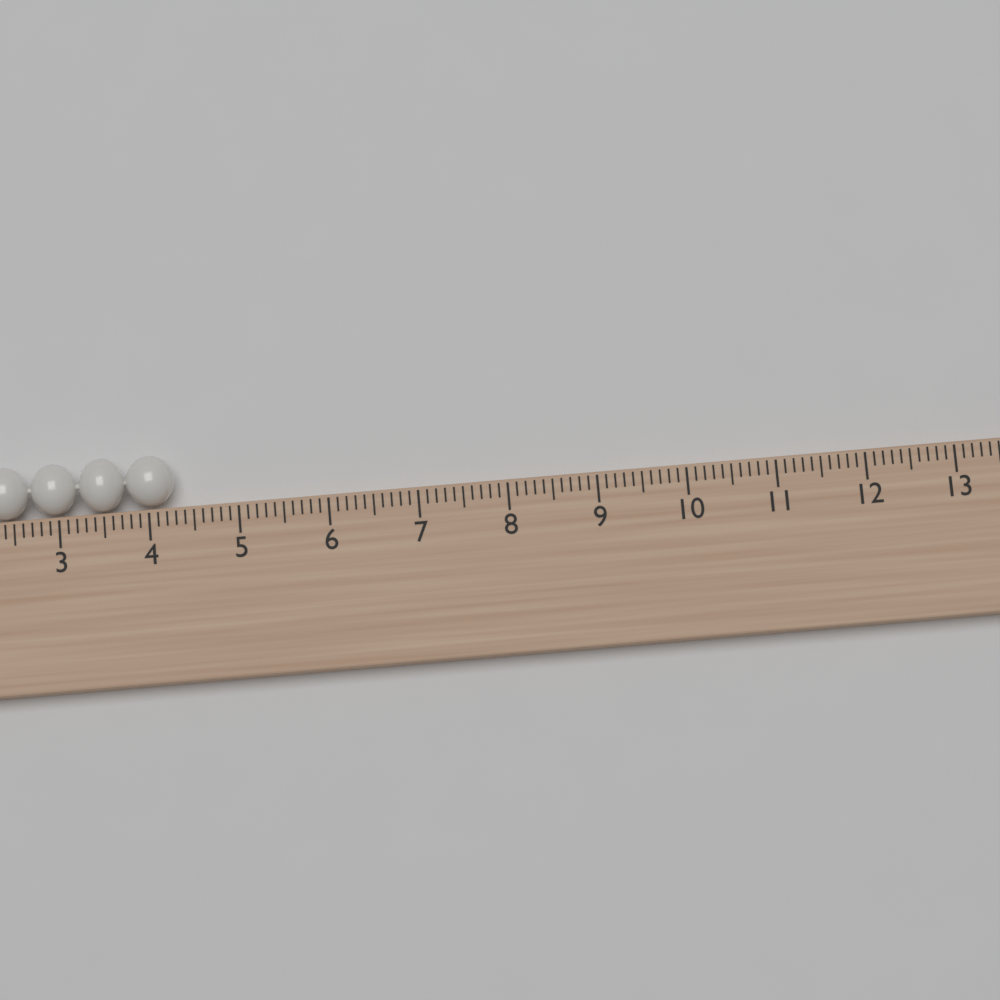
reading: 4.3 cm
